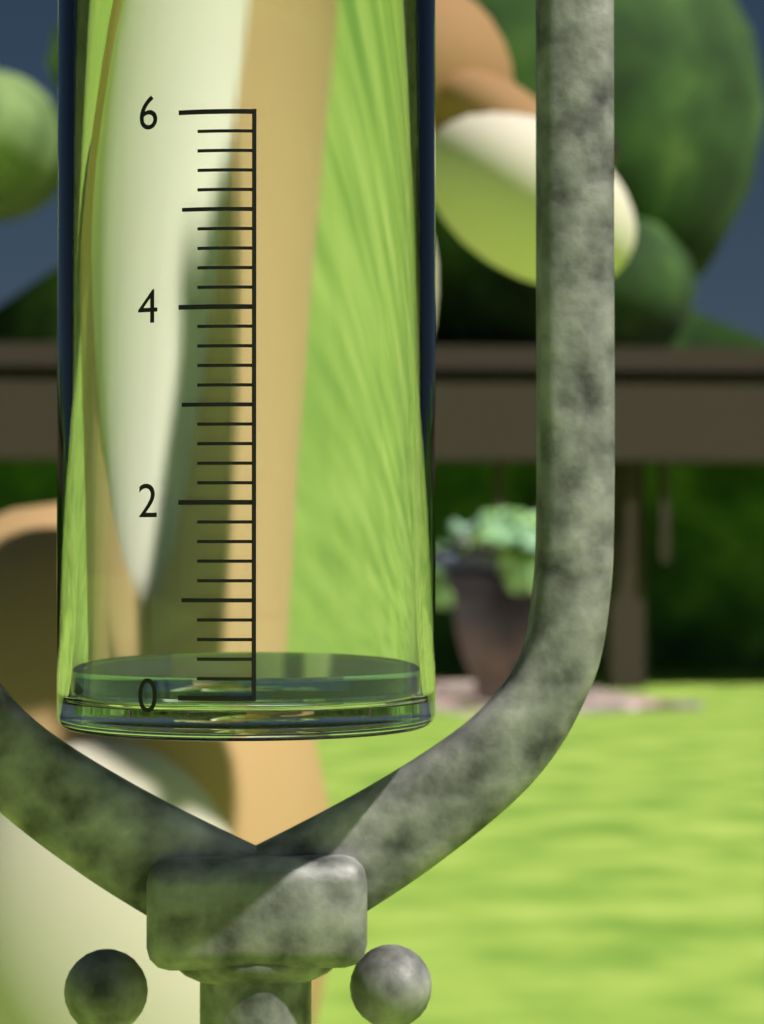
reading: 0.2 (no unit)
